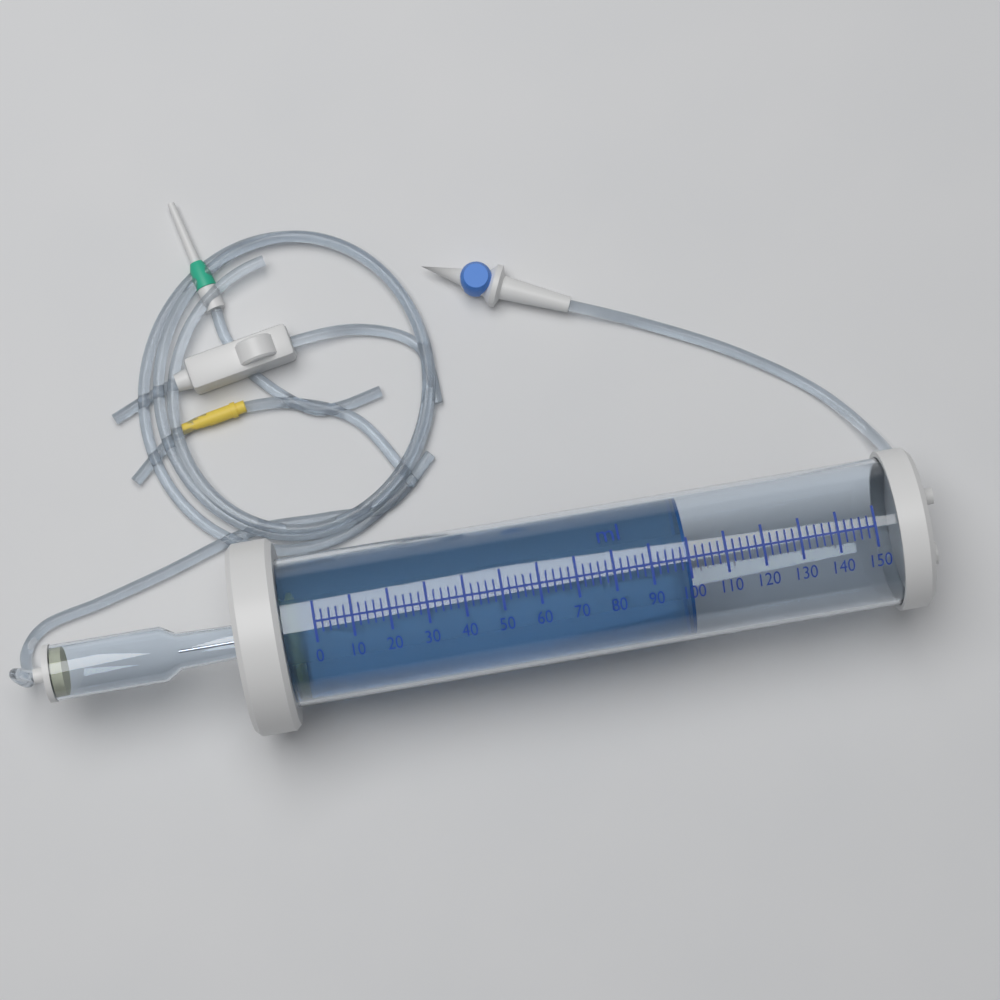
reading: 100 ml
